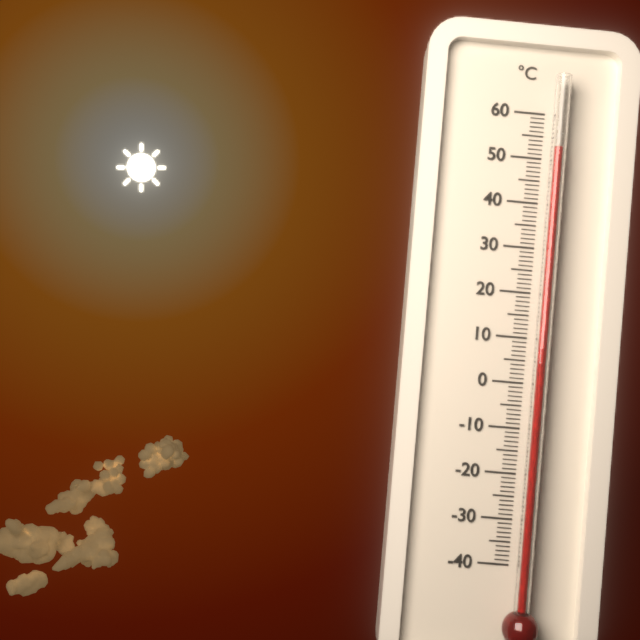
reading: 52 °C
